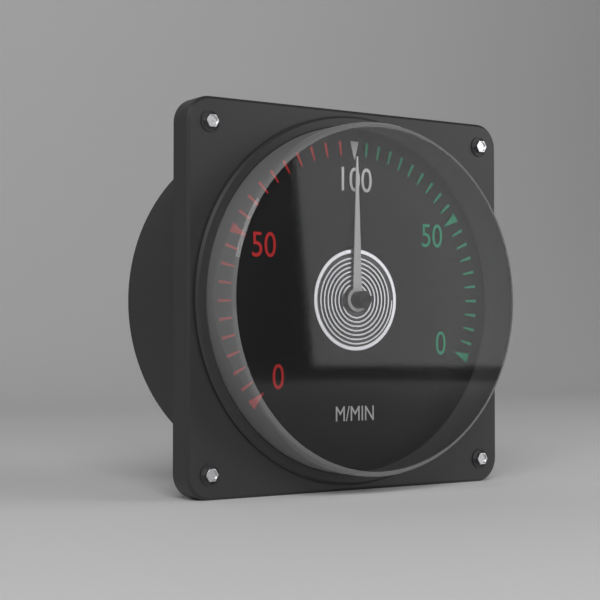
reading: 100 m/min
